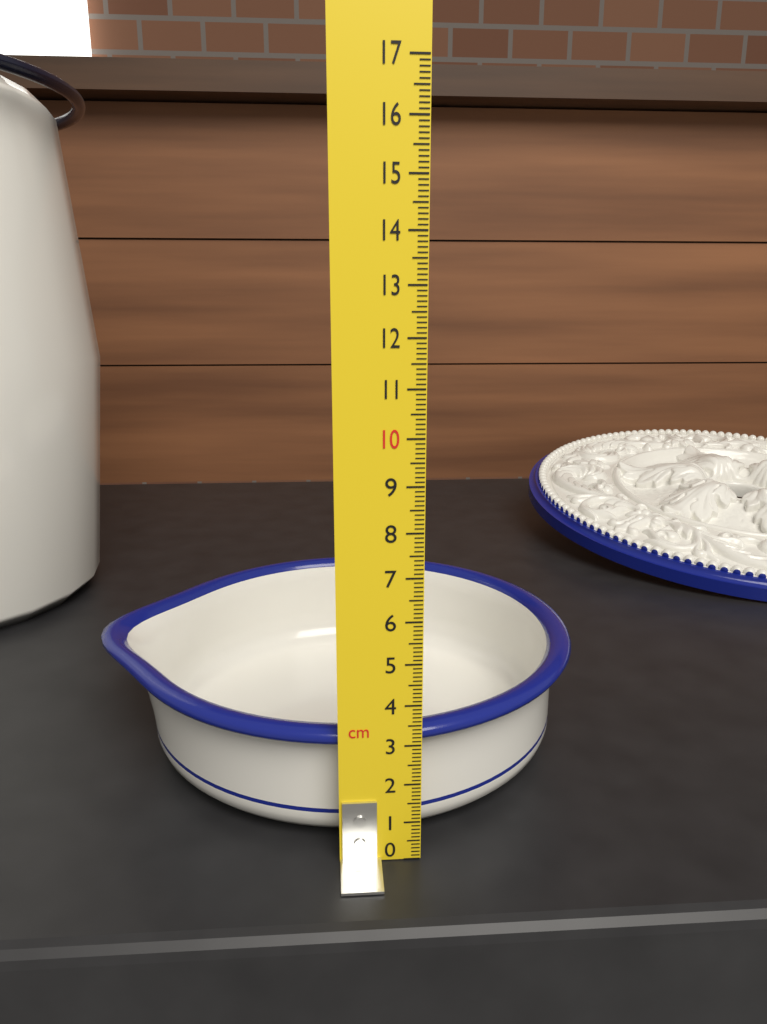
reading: 3.3 cm
